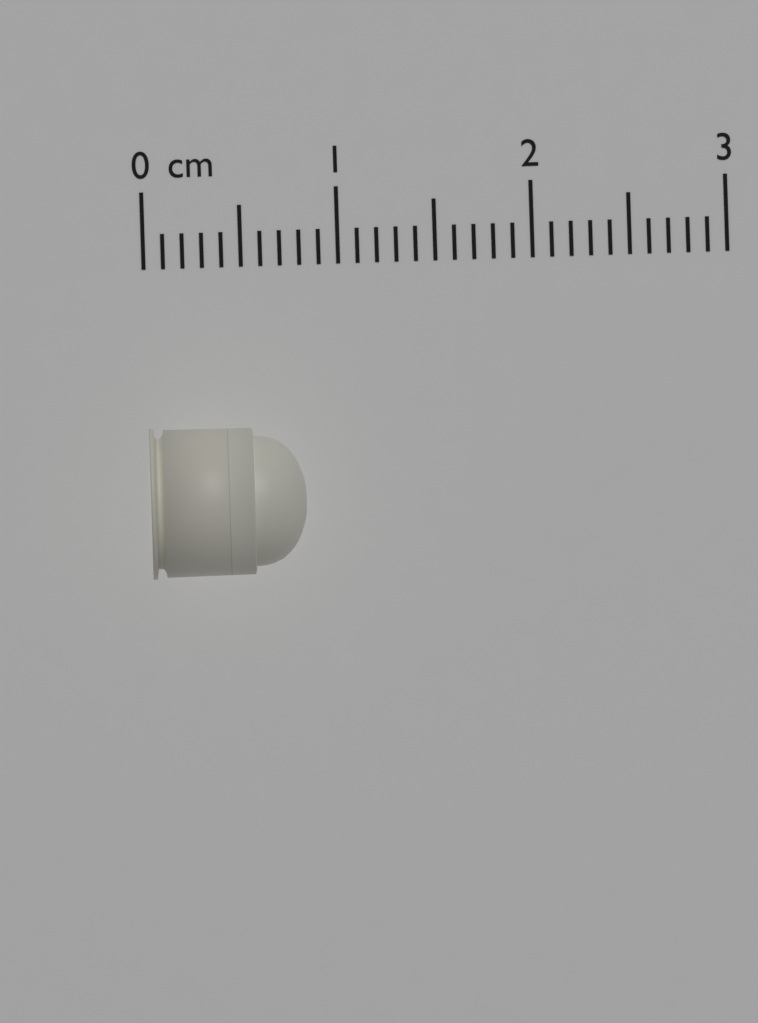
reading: 0.8 cm
